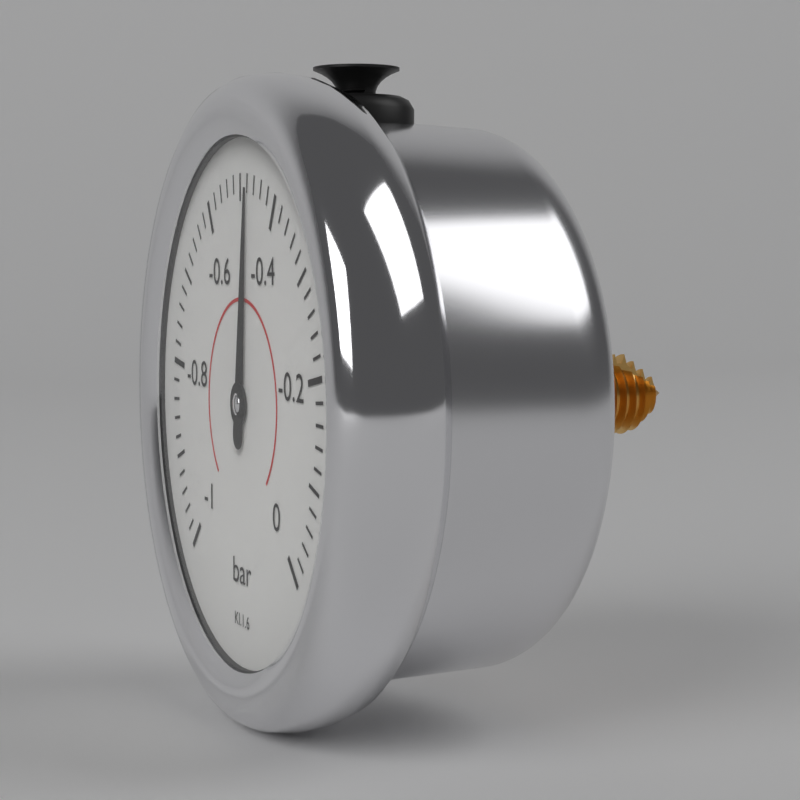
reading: -0.48 bar
